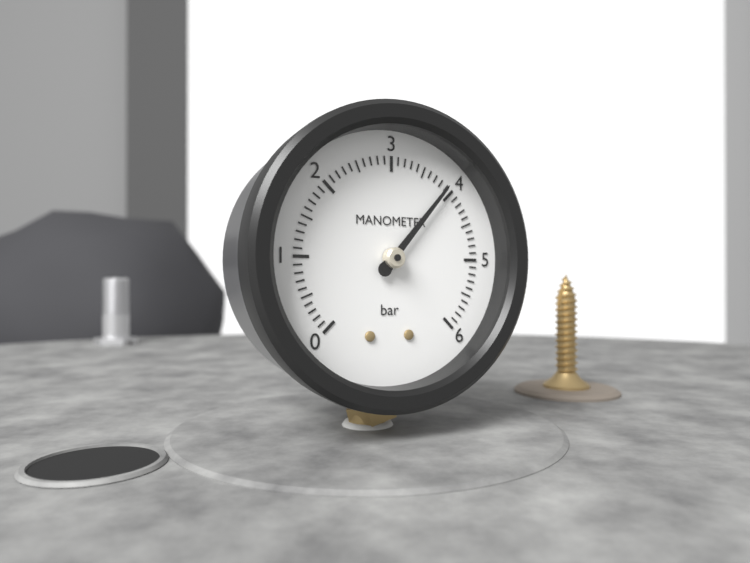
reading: 3.9 bar
